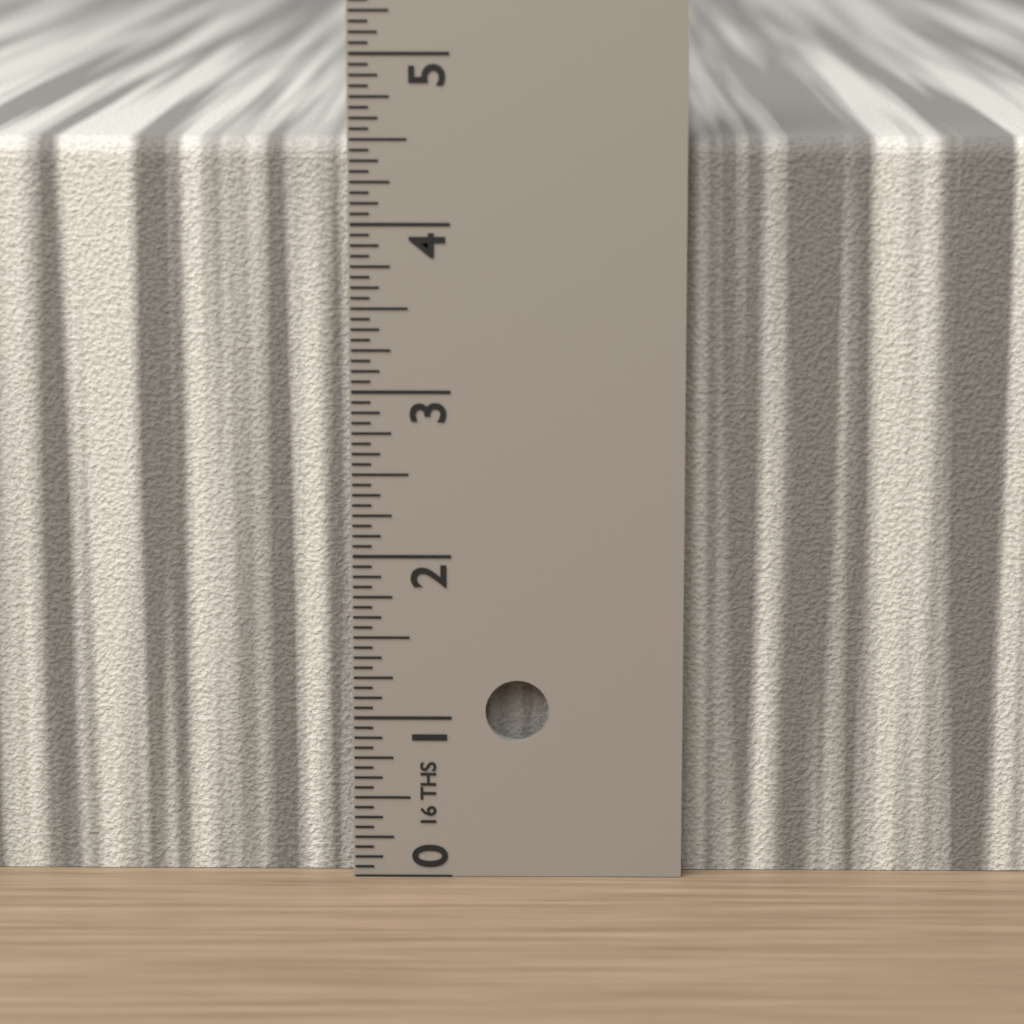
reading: 4.5000 in
